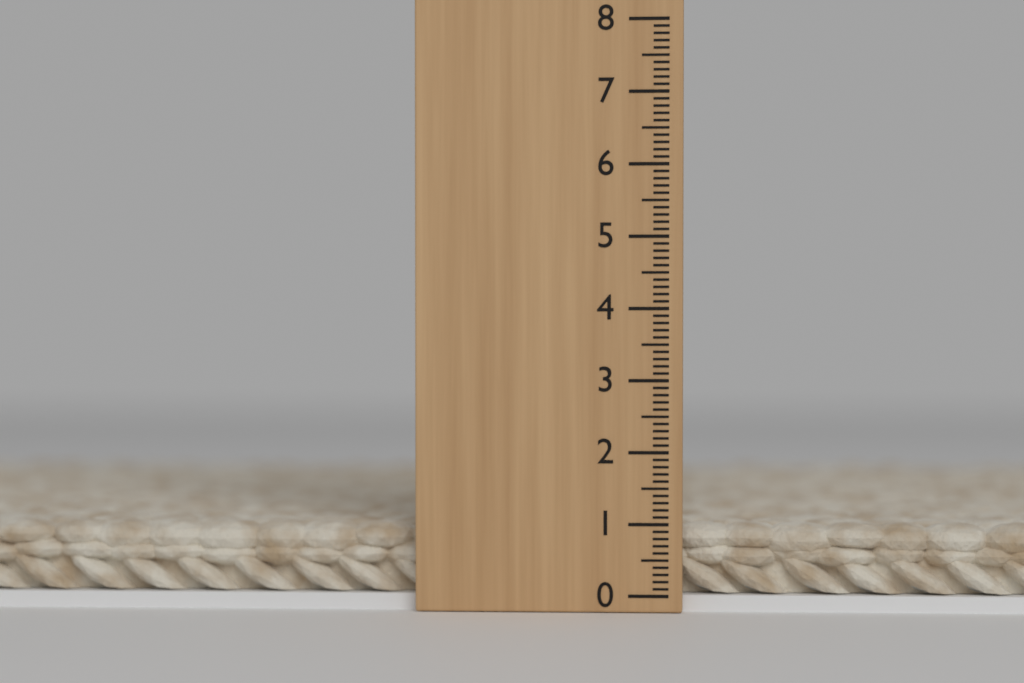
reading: 1.0 (no unit)
